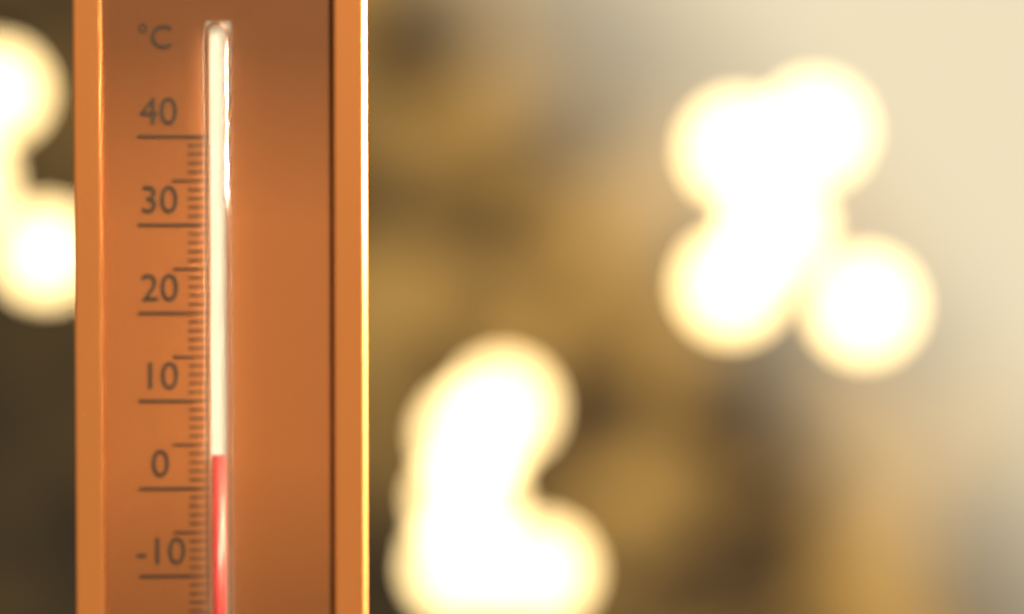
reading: 4 °C
